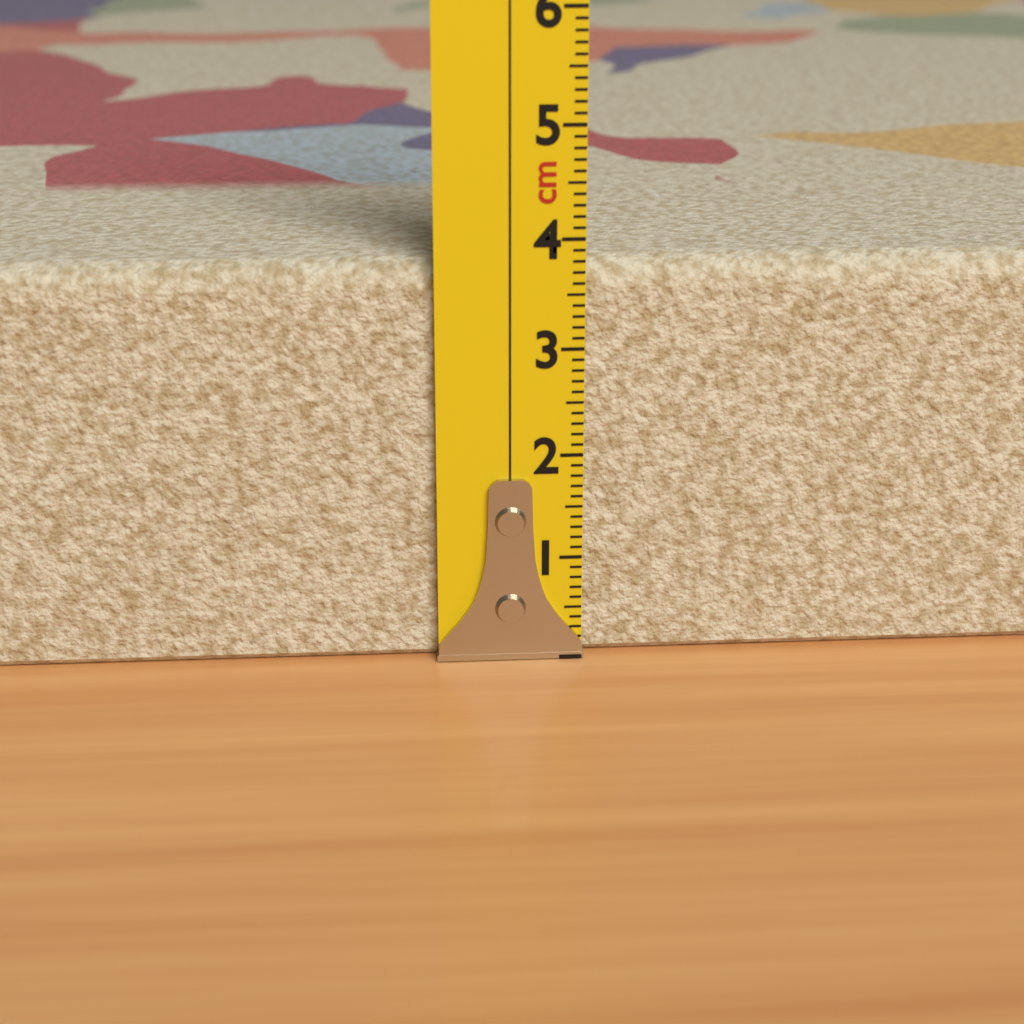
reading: 3.8 cm
